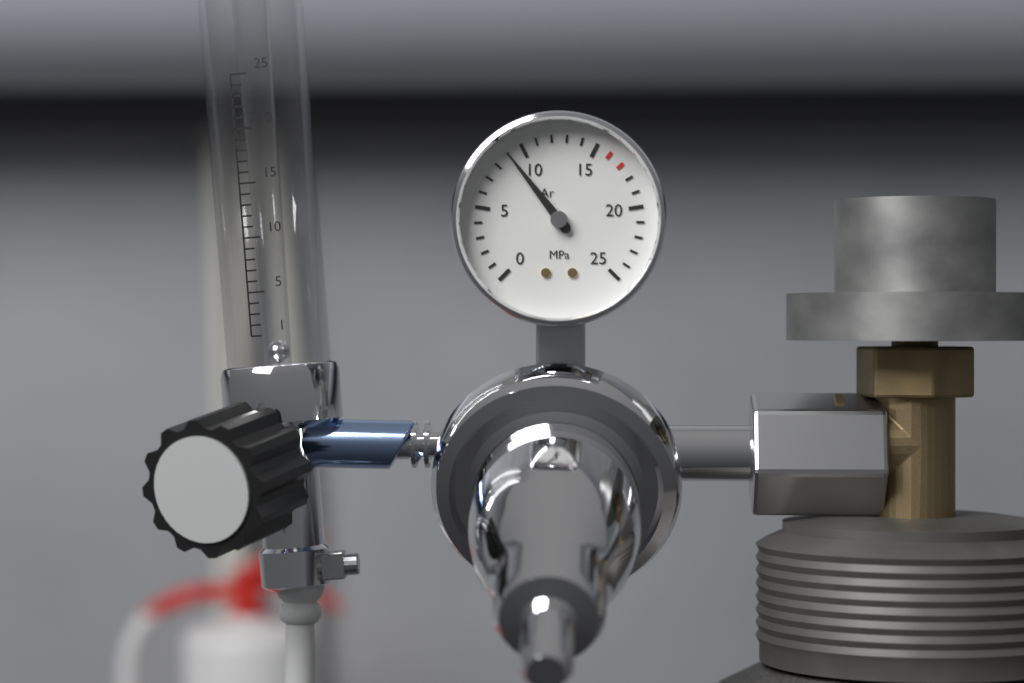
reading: 9 MPa
